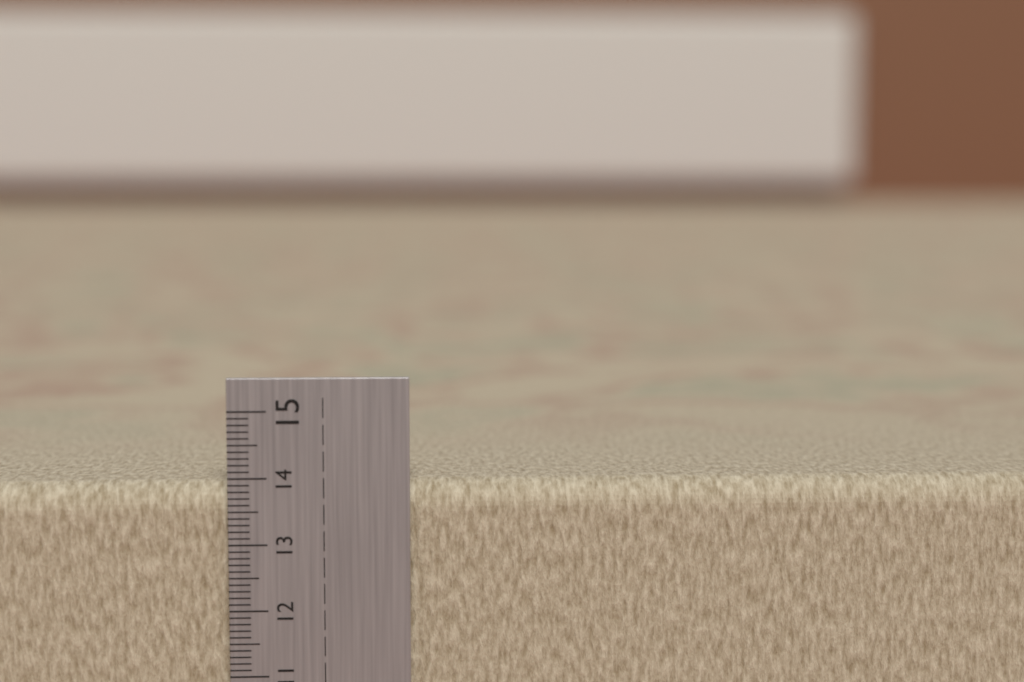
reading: 13.9 cm
